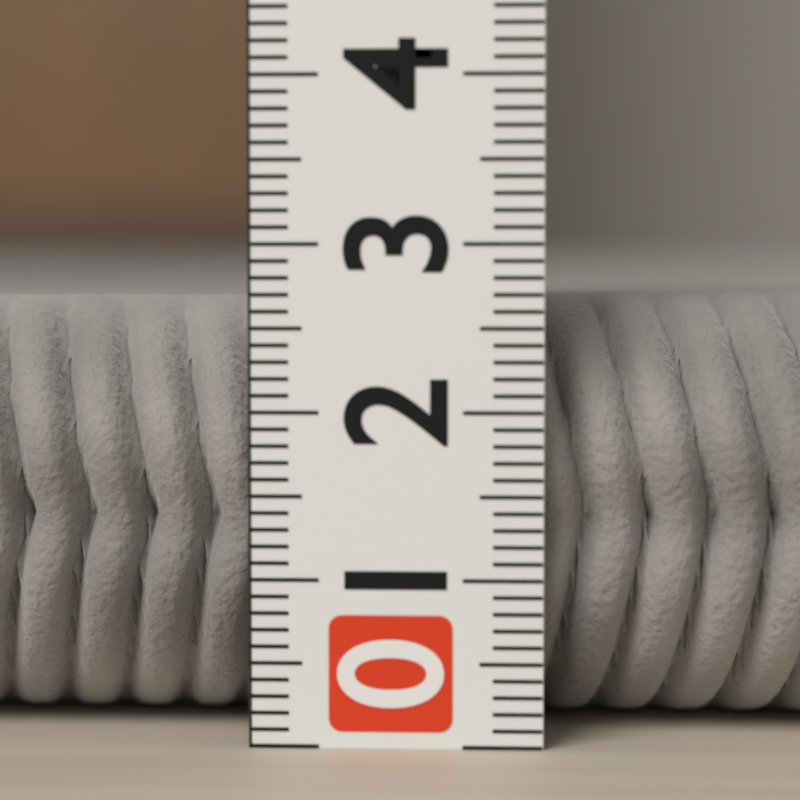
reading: 2.7 (no unit)
